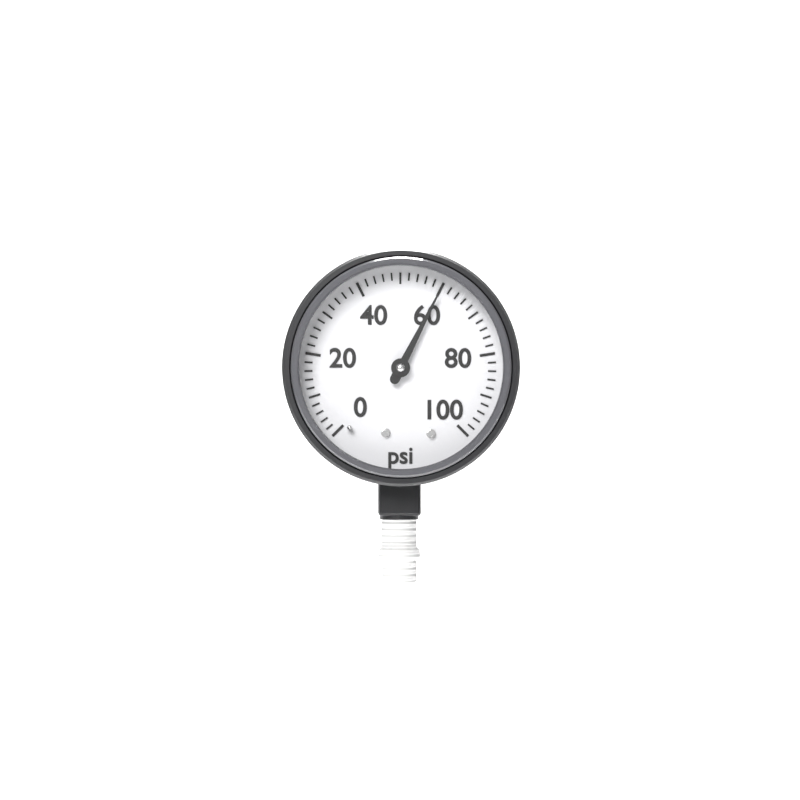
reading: 60 psi
